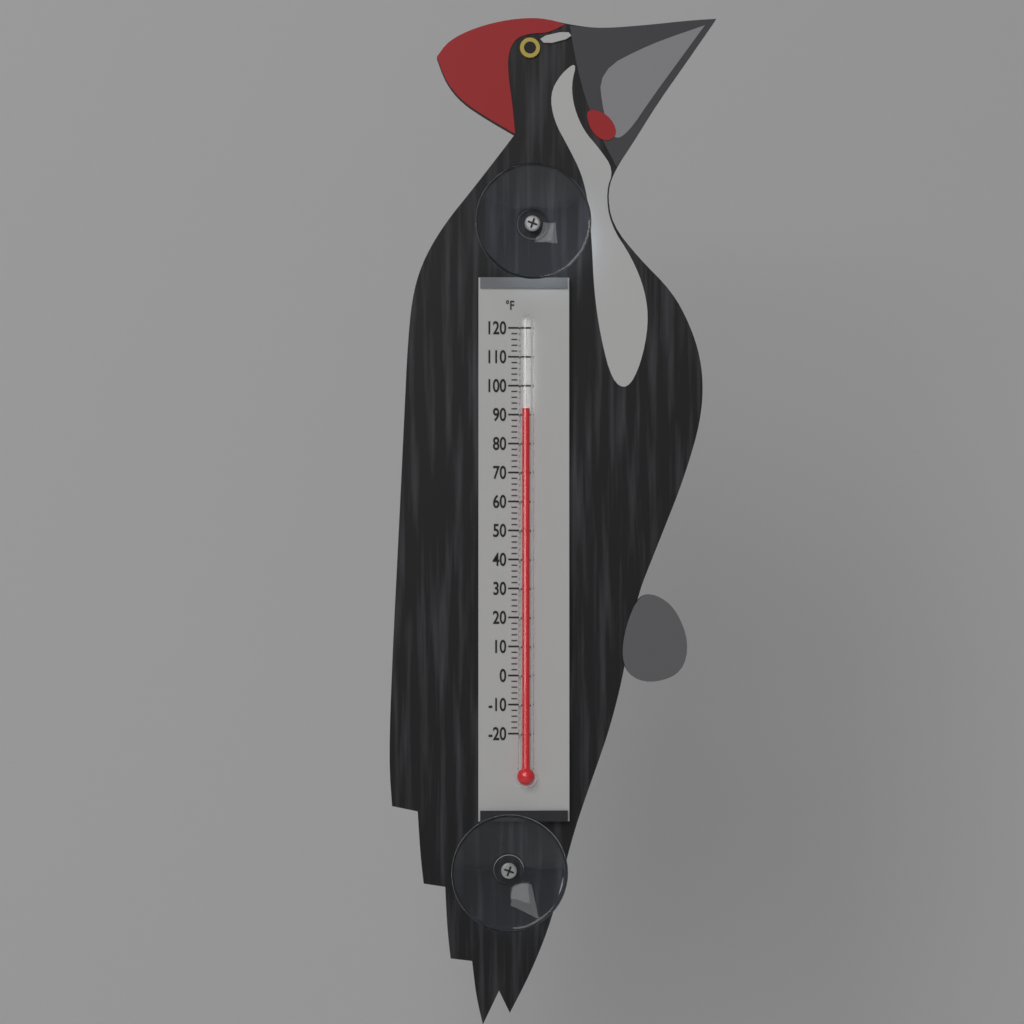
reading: 92 °F
